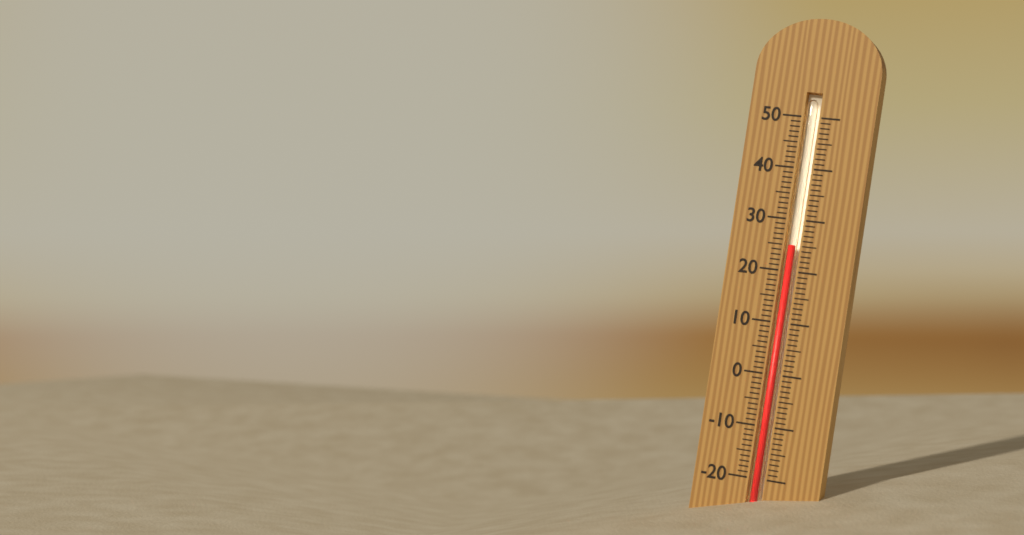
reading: 25 (no unit)
